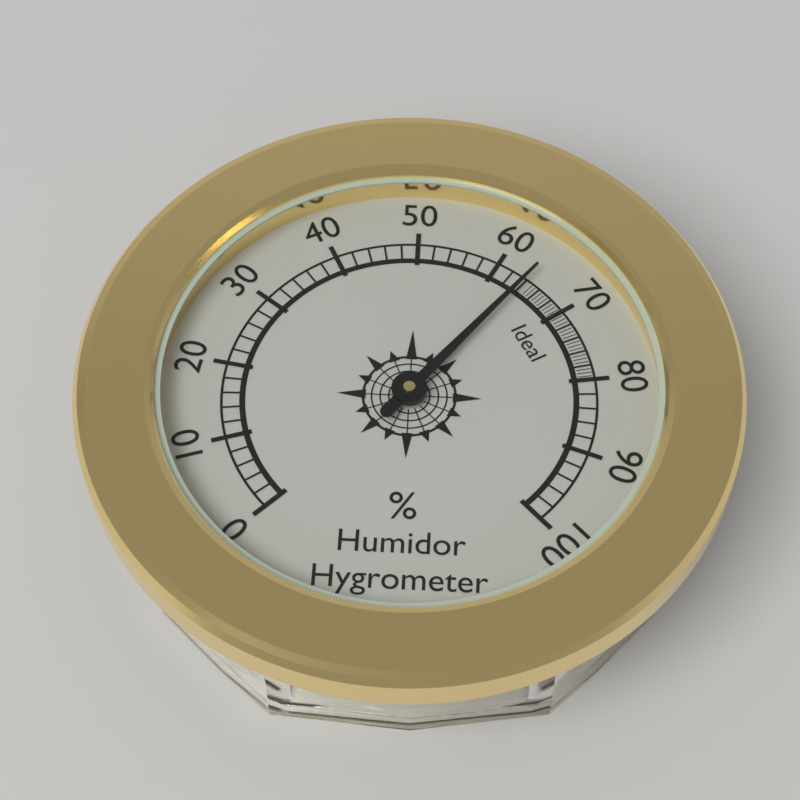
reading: 64 %
